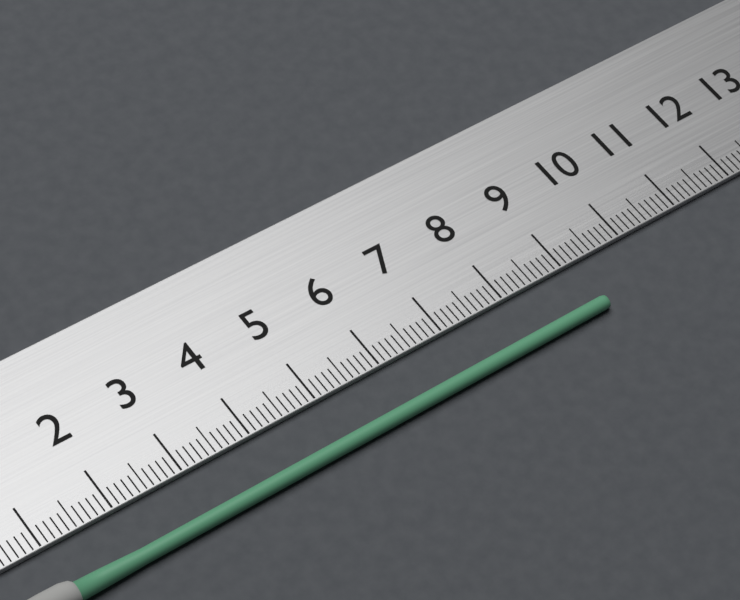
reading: 9.2 cm
